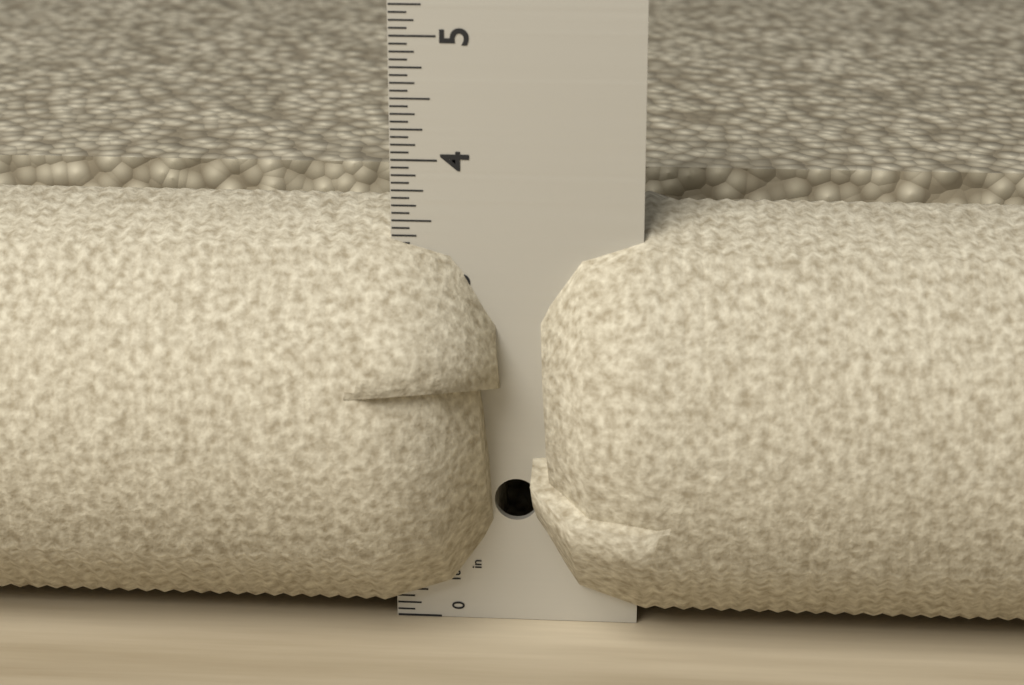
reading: 3.5625 in
